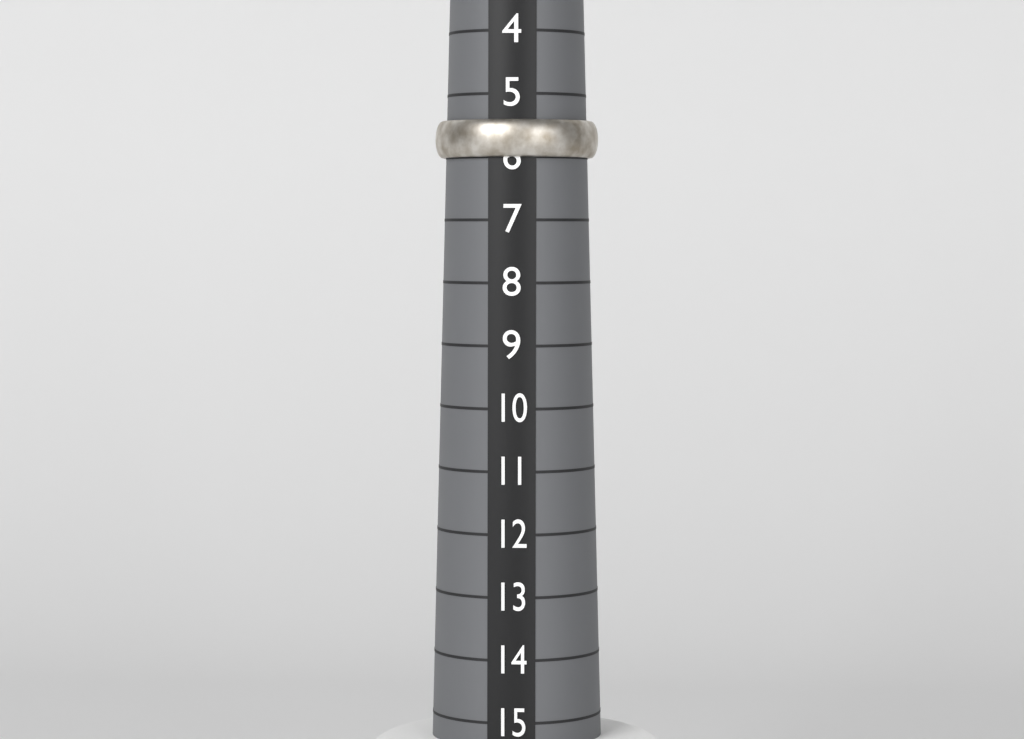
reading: 6 (no unit)
